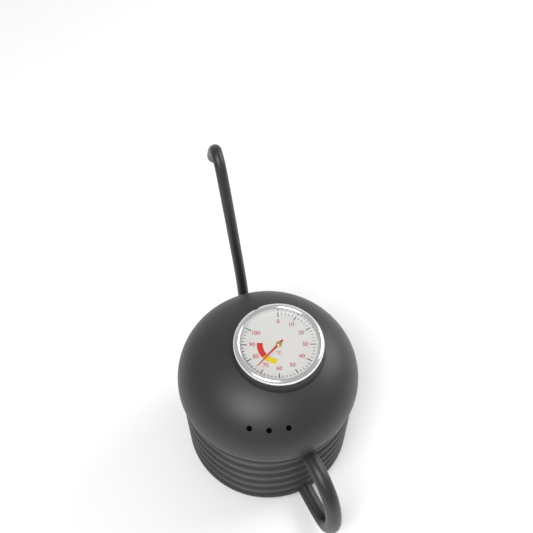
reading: 74 °C
